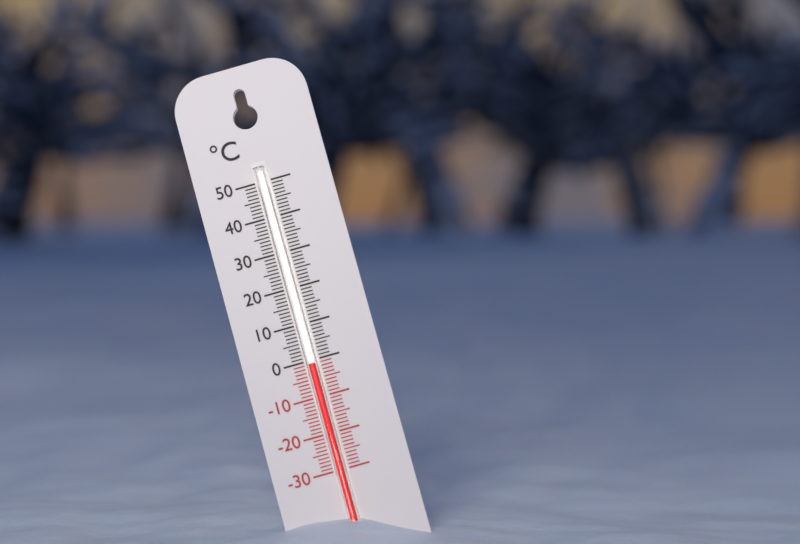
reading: -1 °C
